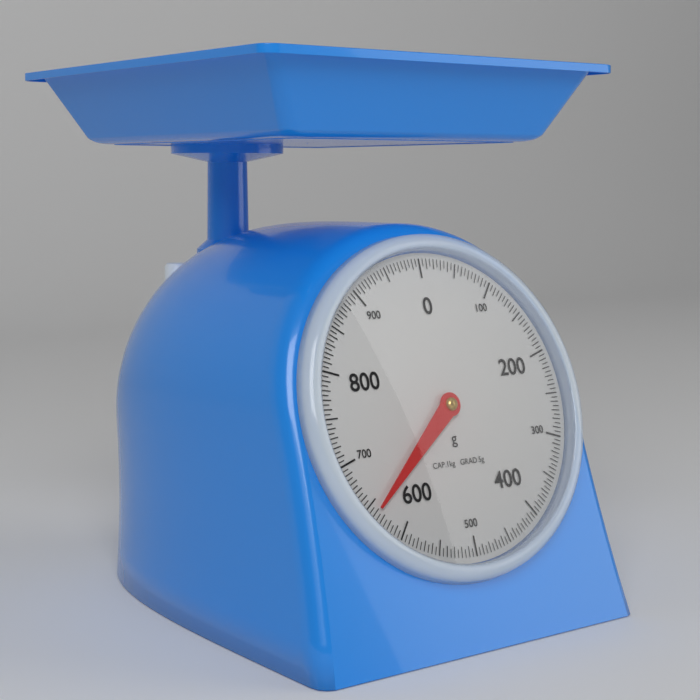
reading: 640 g
